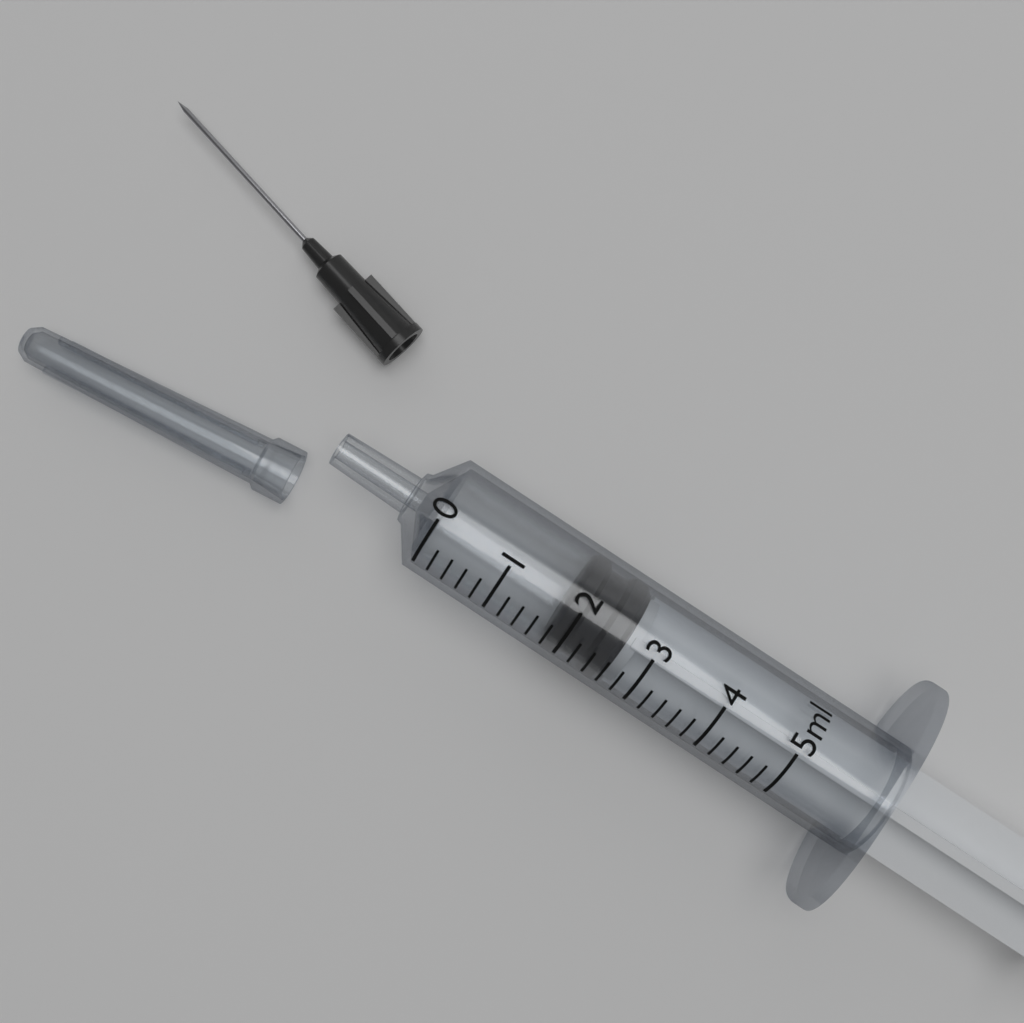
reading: 1.8 ml
